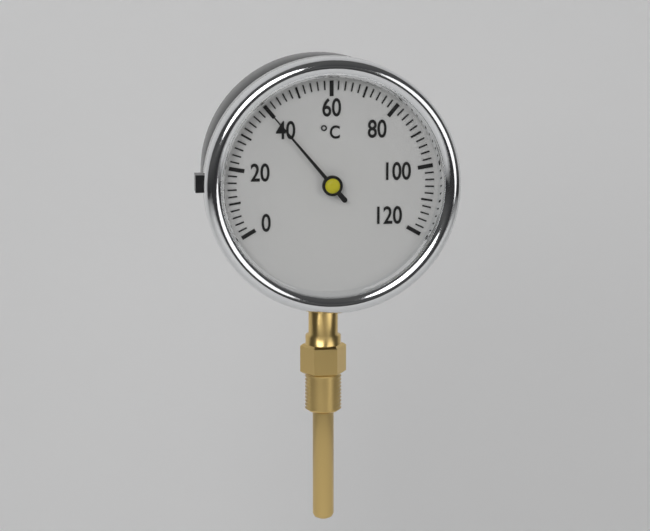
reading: 40 °C
